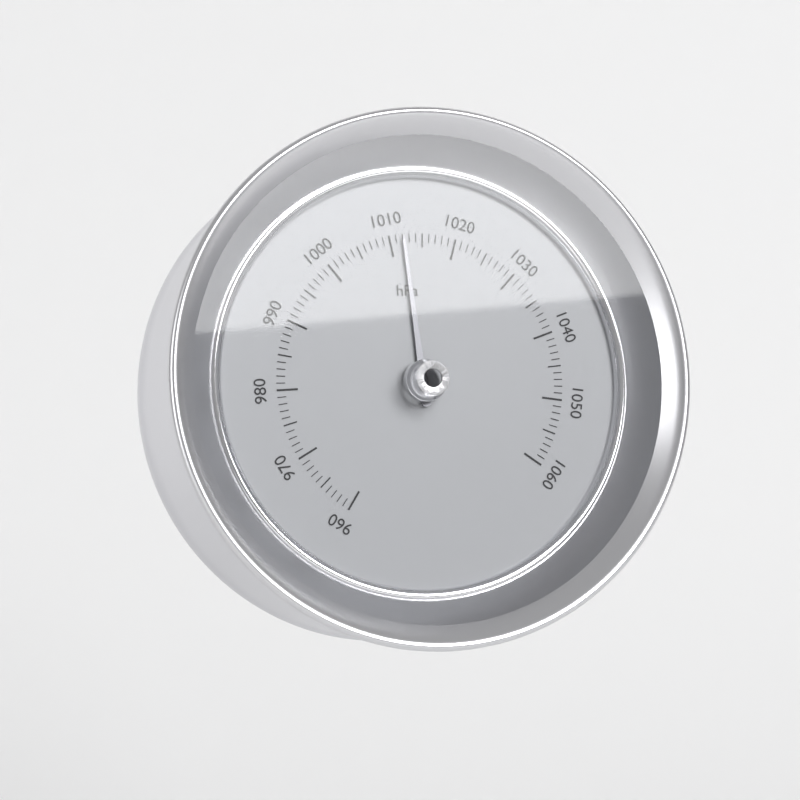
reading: 1012 hPa
